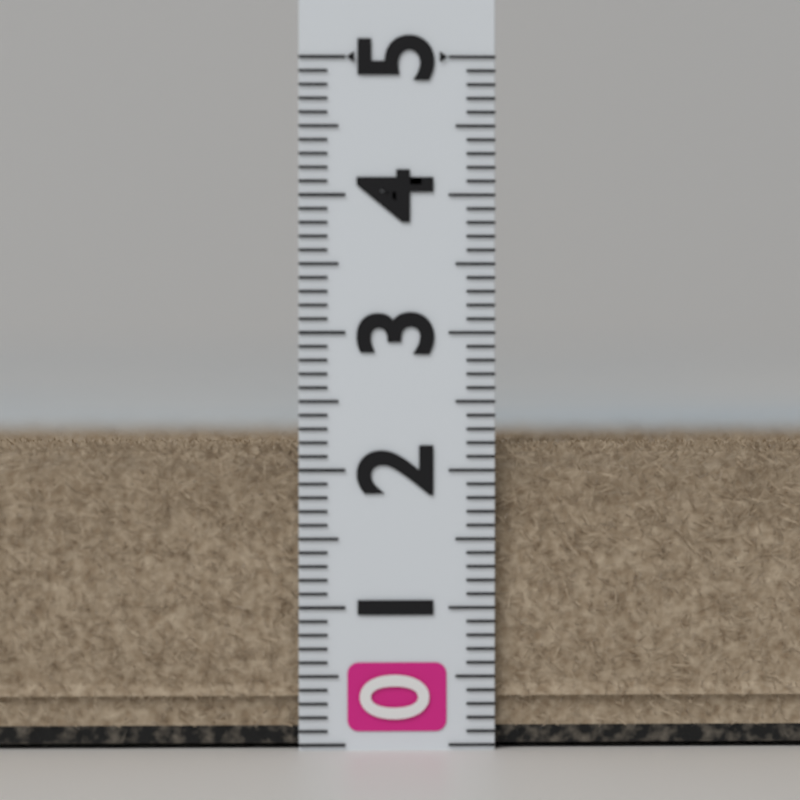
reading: 2.2 (no unit)
